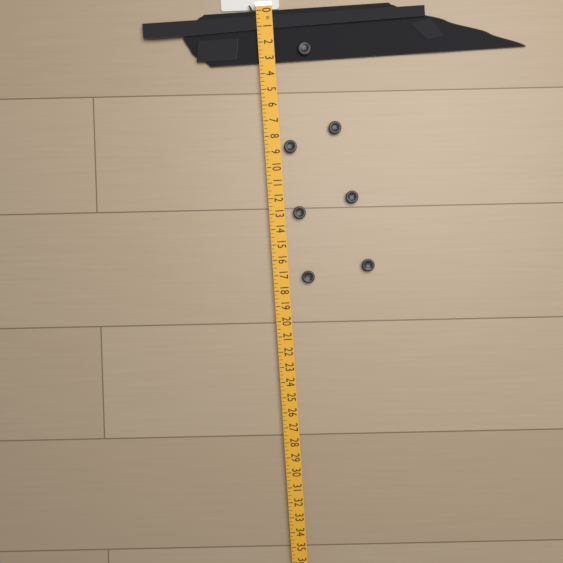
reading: 3.25 in
